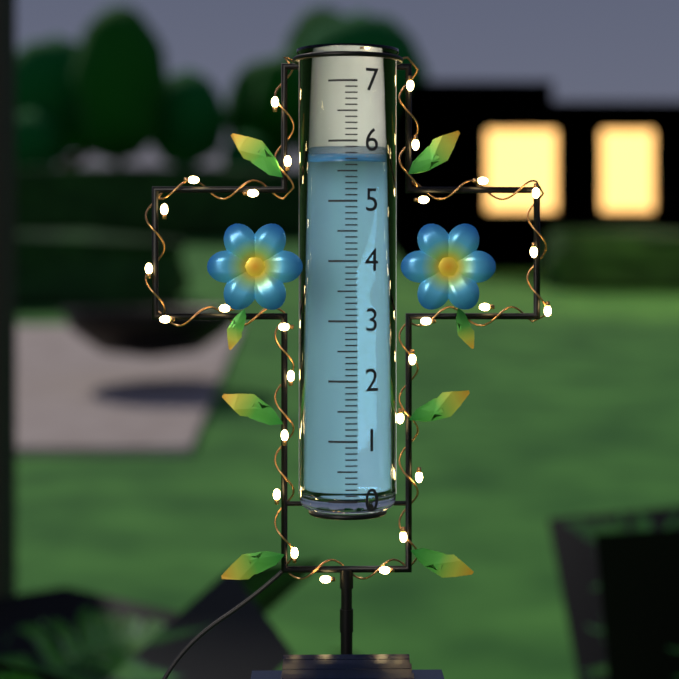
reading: 5.7 (no unit)
